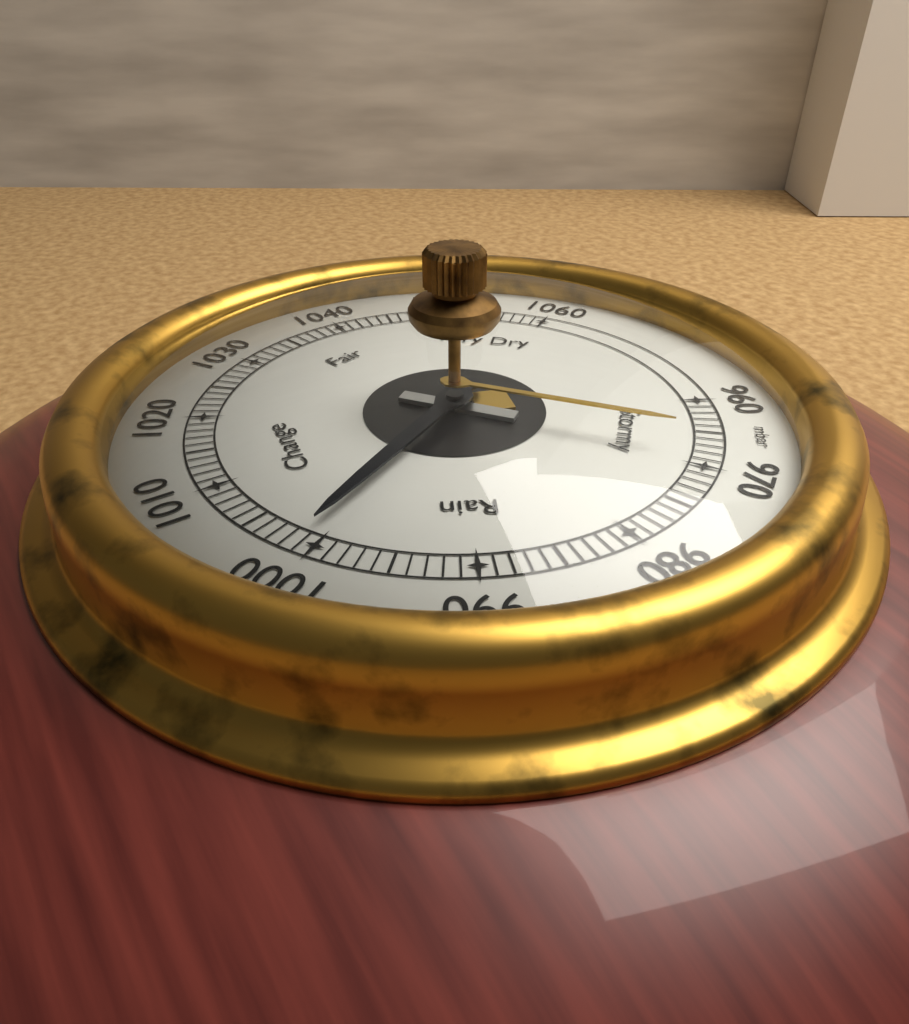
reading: 1001 mbar
